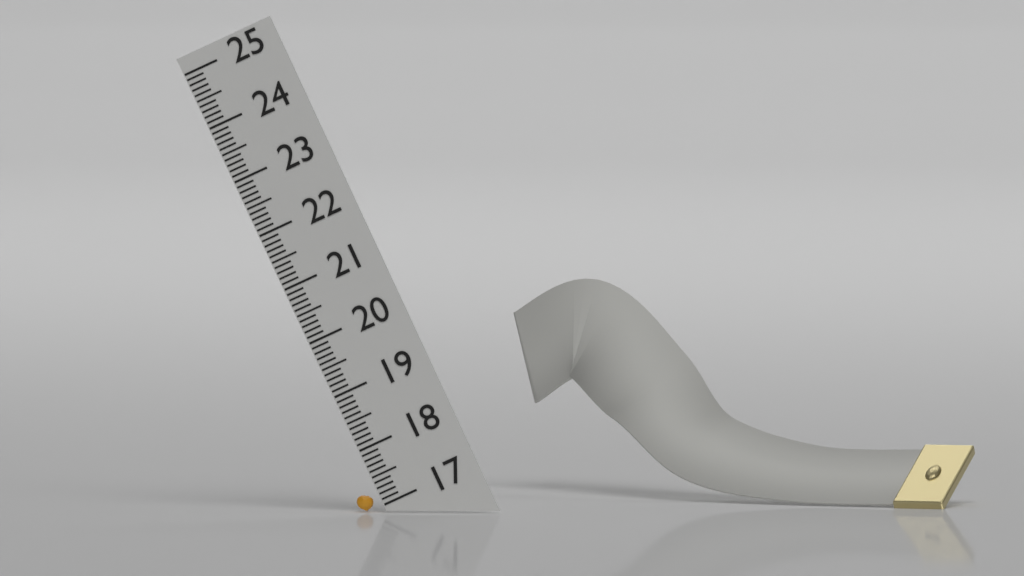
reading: 17.3 (no unit)
